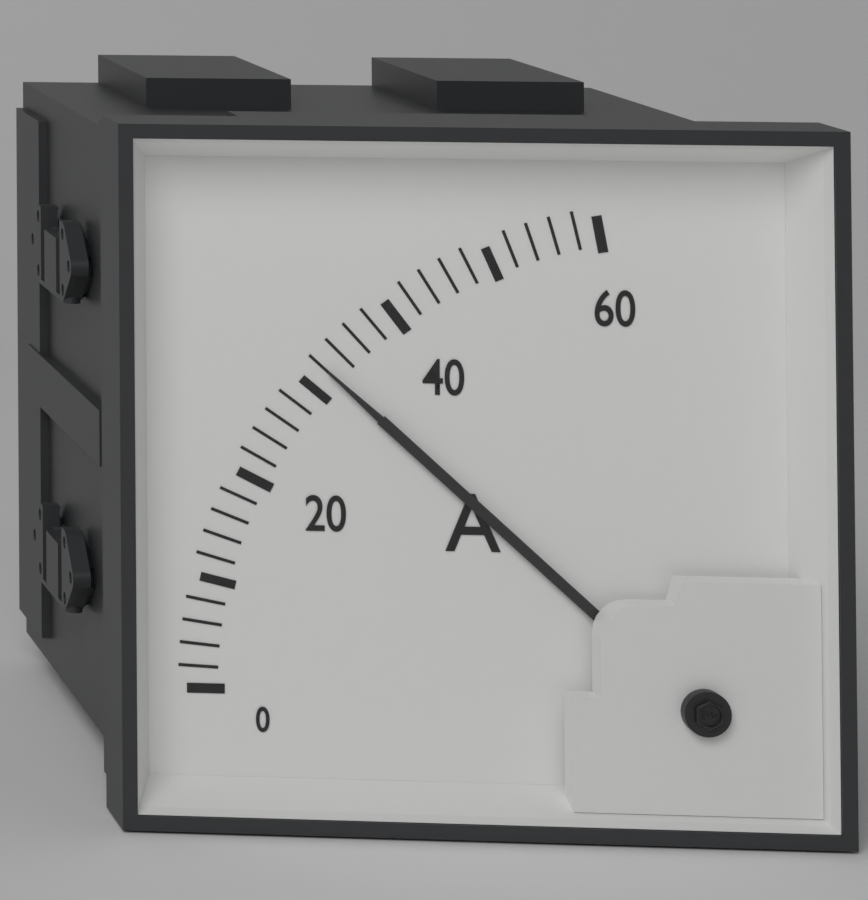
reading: 32 A
